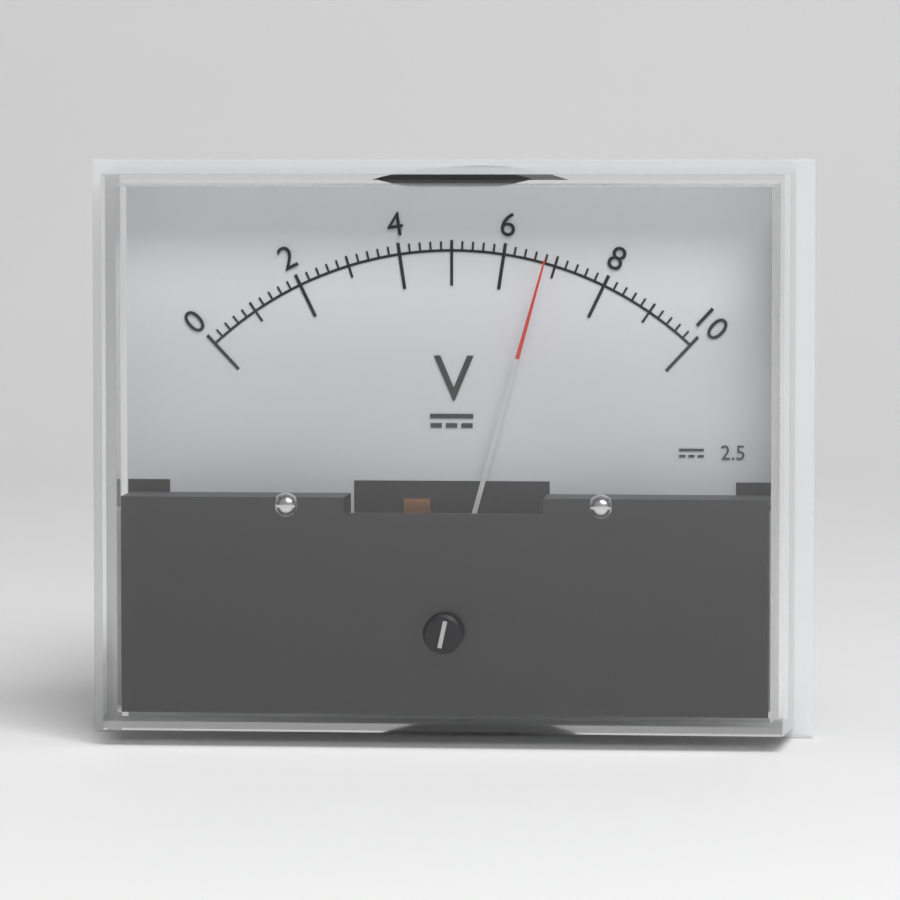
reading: 6.8 V
